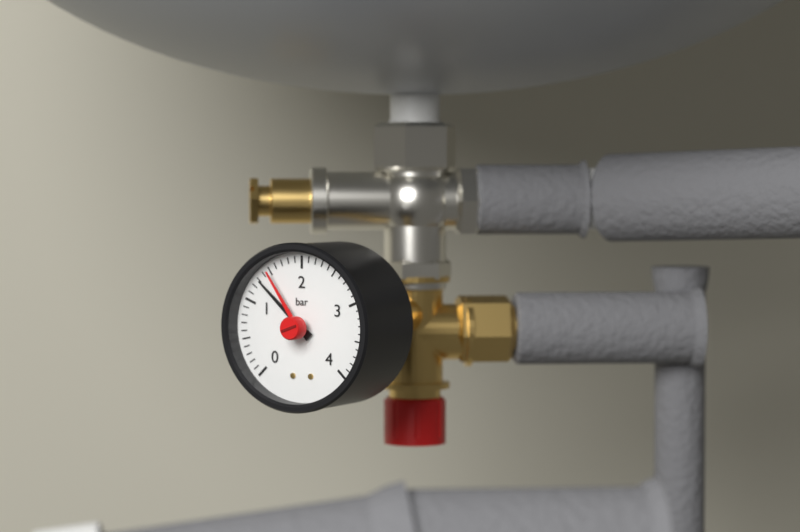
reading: 1.3 bar
